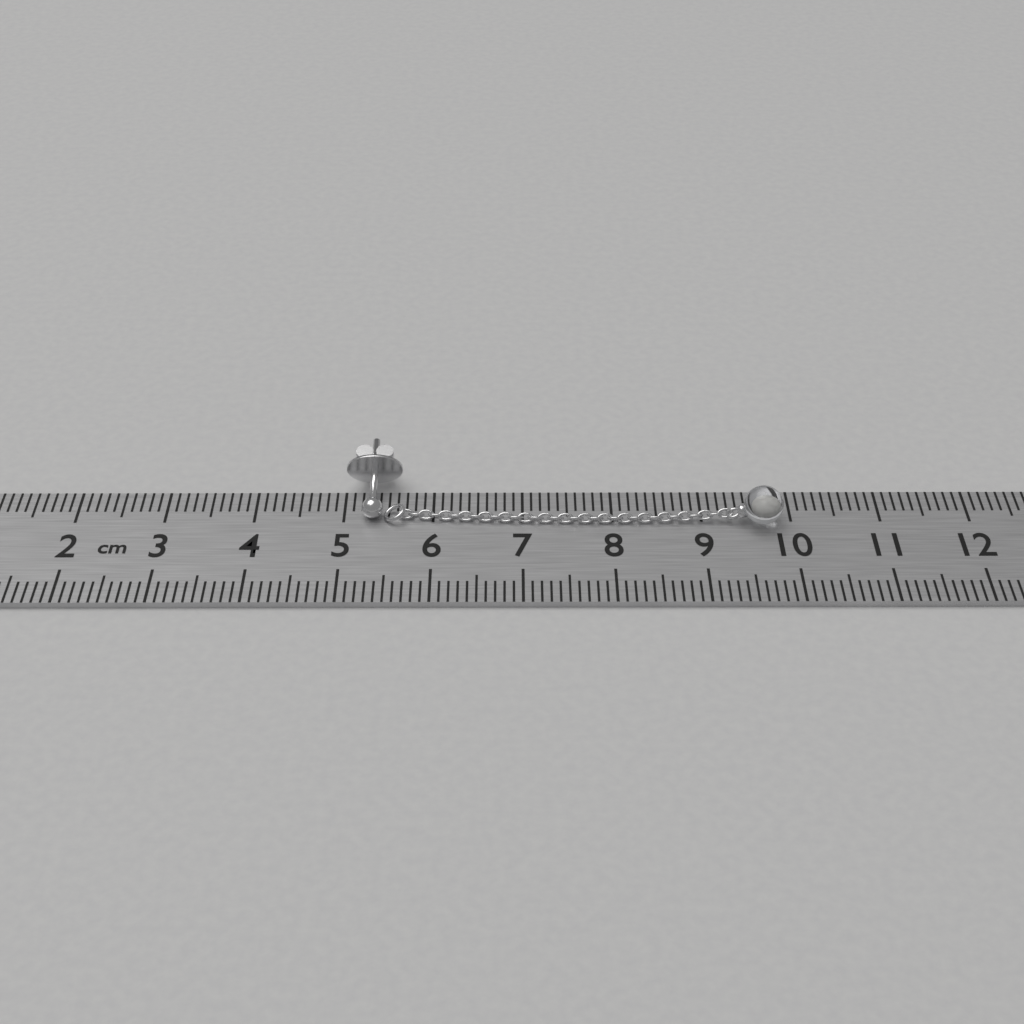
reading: 9.9 cm
